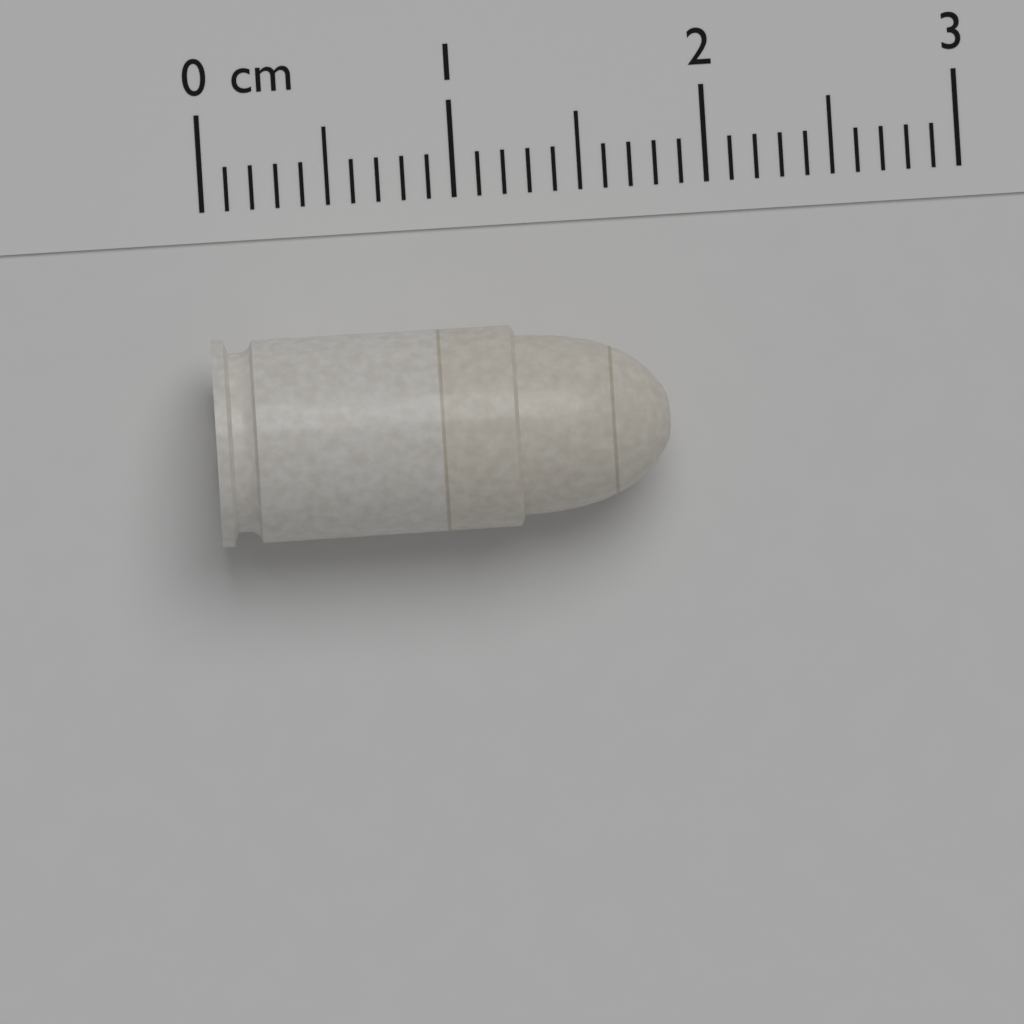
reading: 1.8 cm
